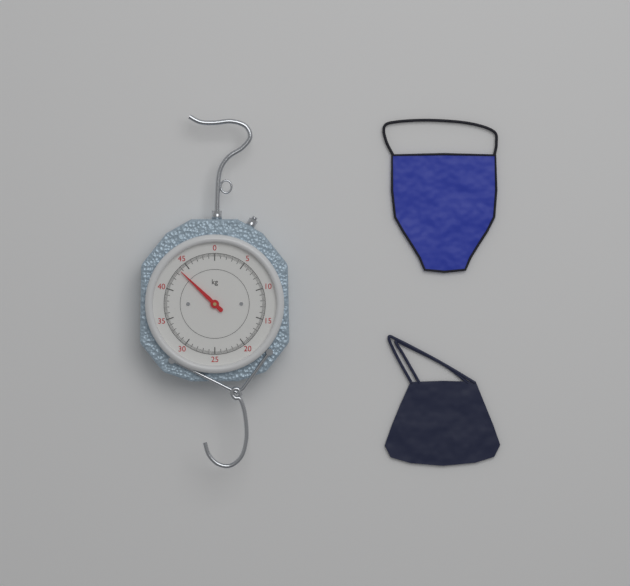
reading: 43.6 kg
